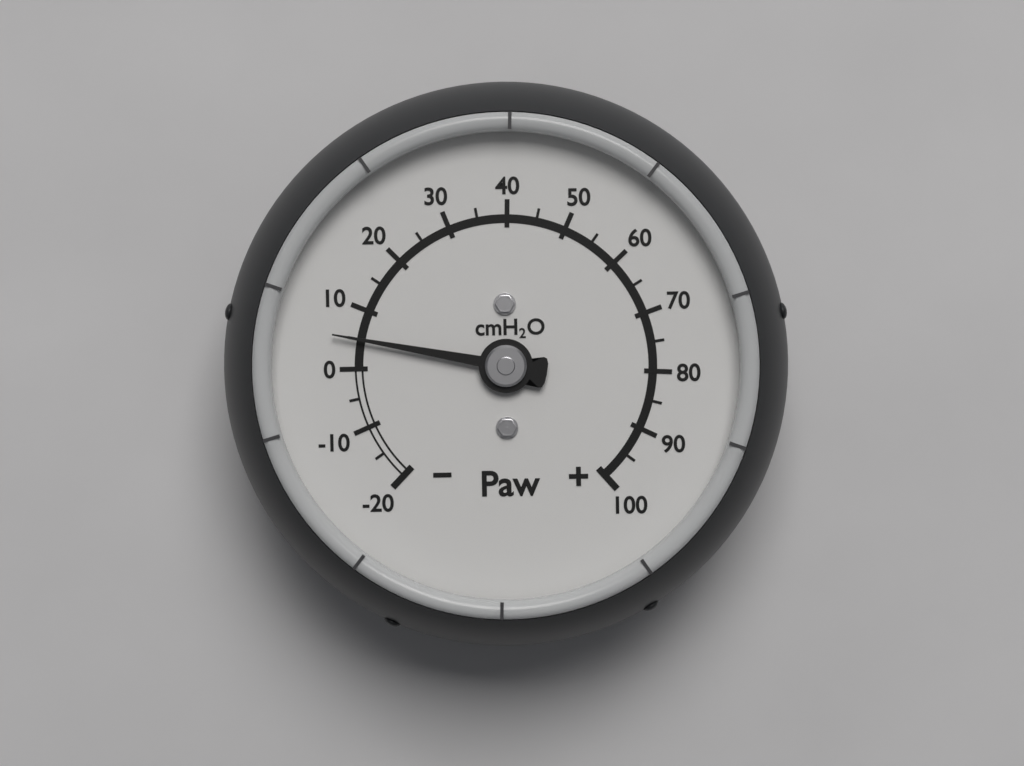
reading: 5 cmH2O
